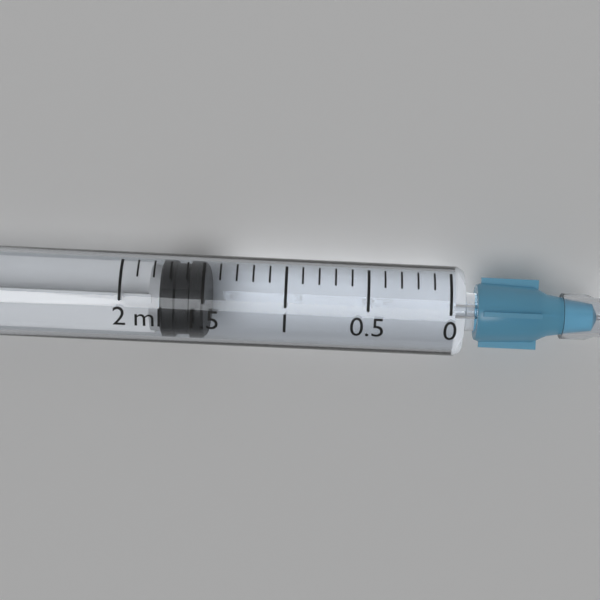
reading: 1.5 ml
